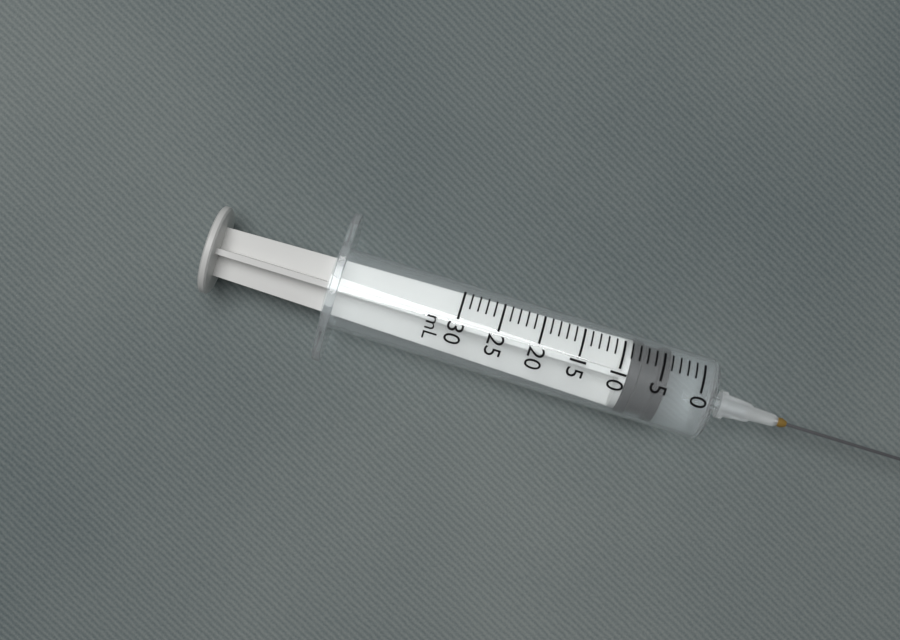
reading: 4 mL
